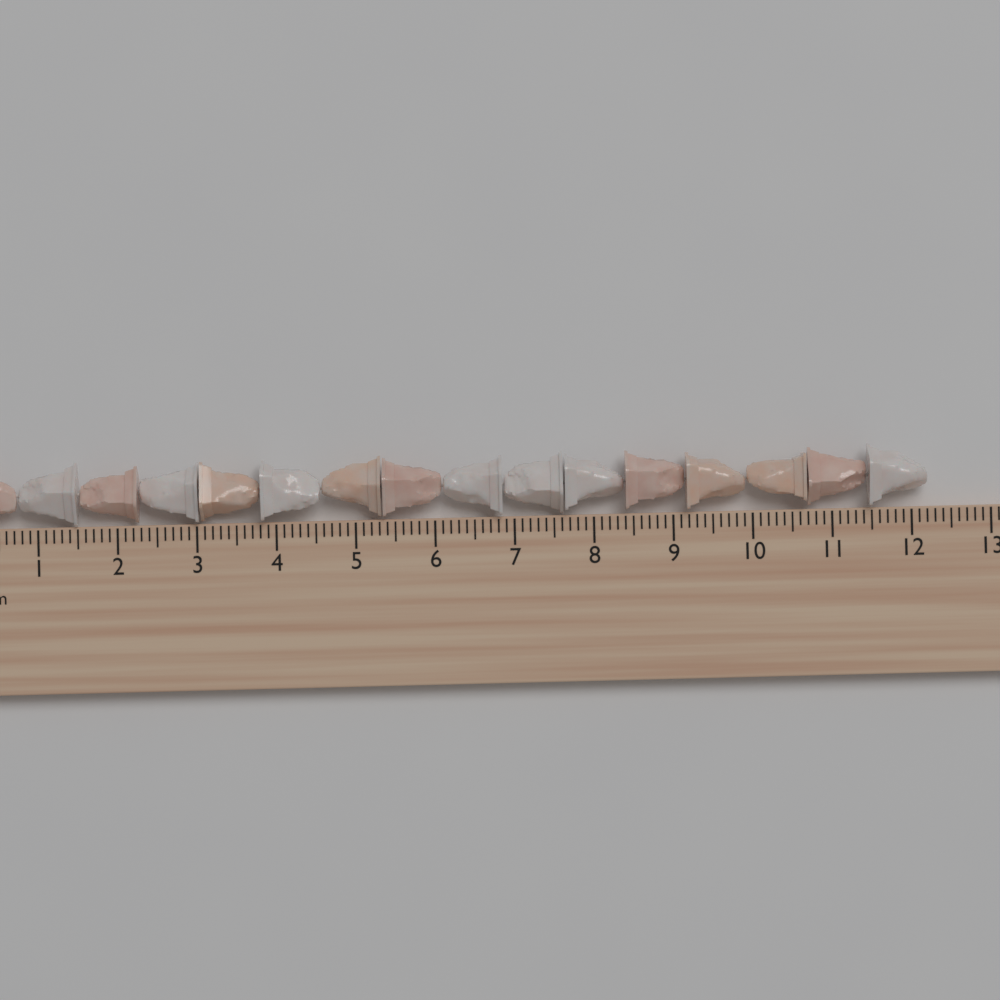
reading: 12.2 cm
